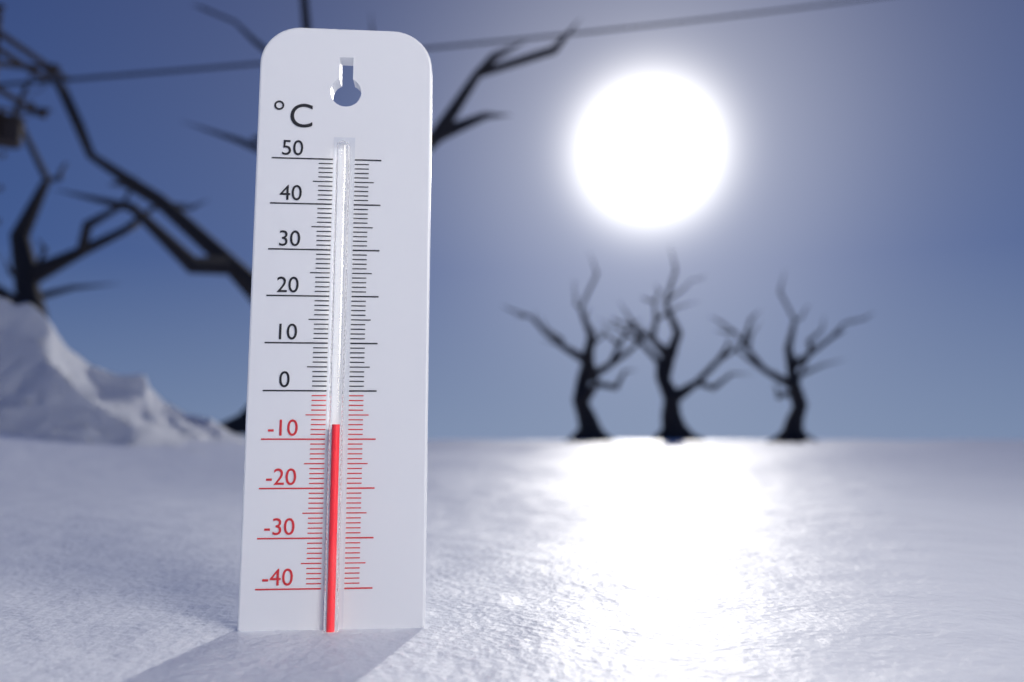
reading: -7 °C
